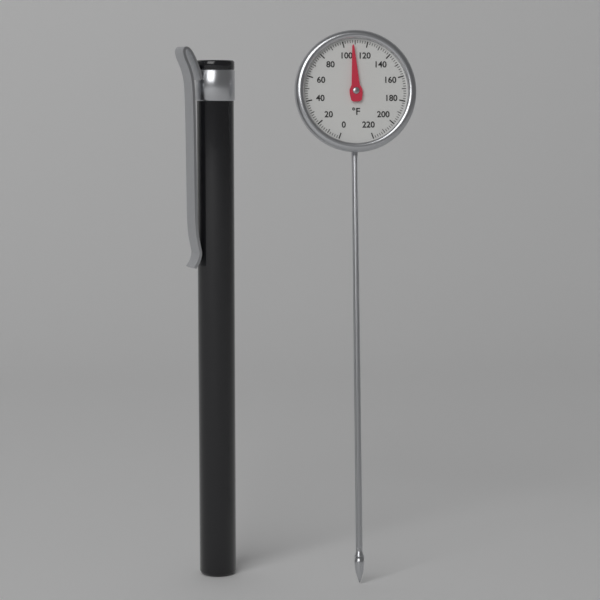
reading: 108 °F
